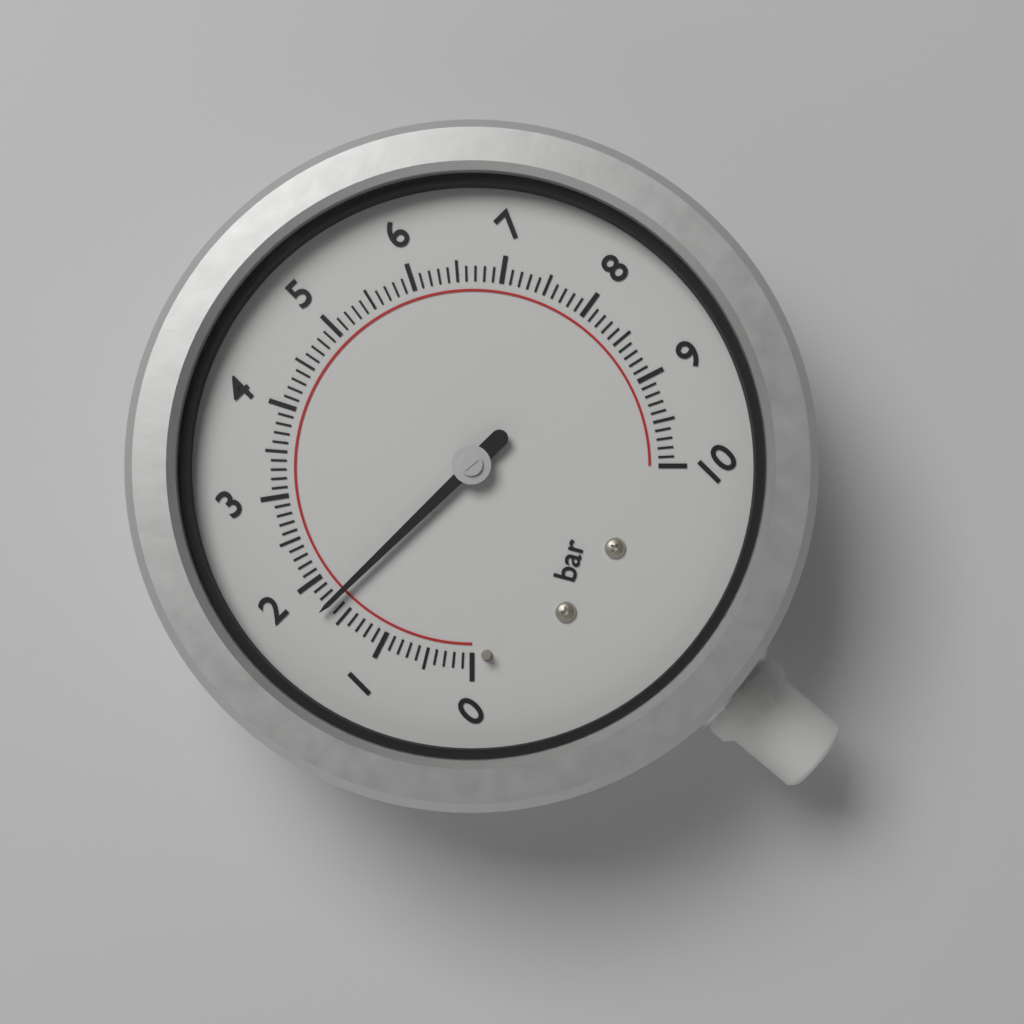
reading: 1.7 bar
